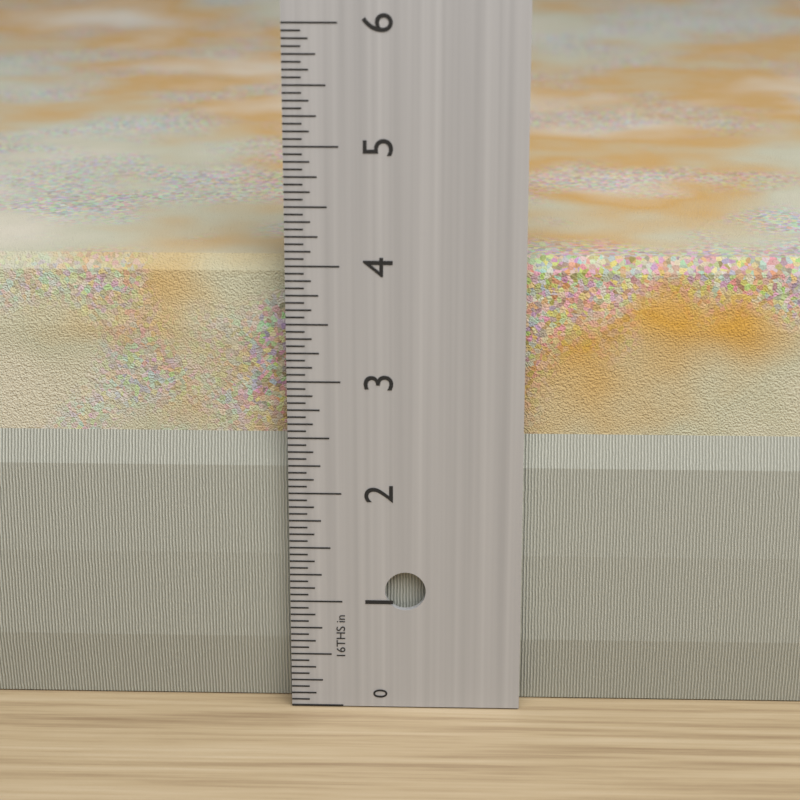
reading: 4.0000 in
